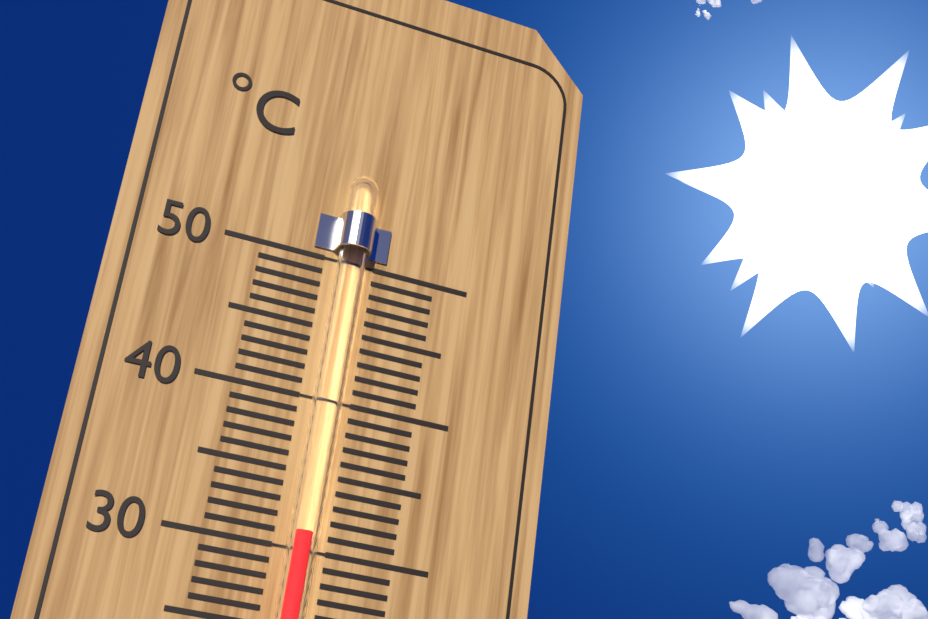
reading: 31 °C
